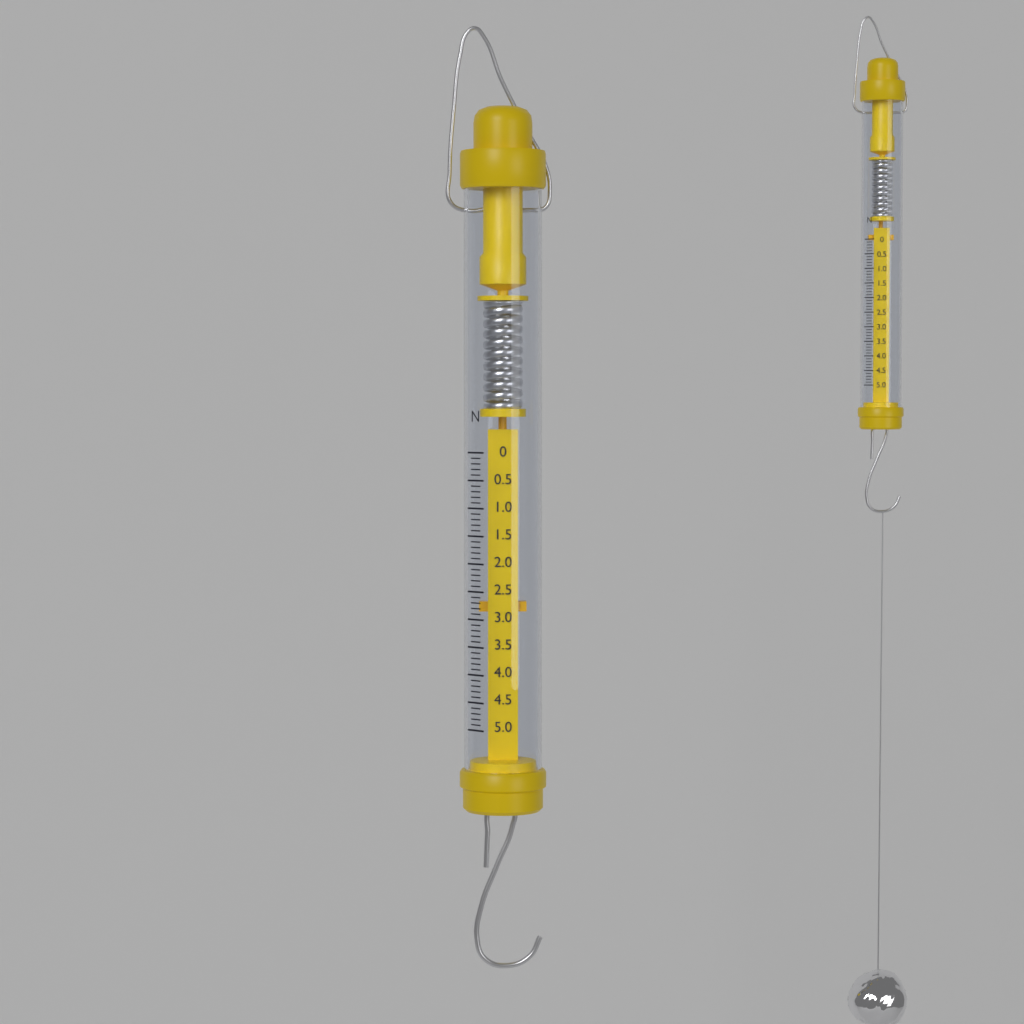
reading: 2.9 N
